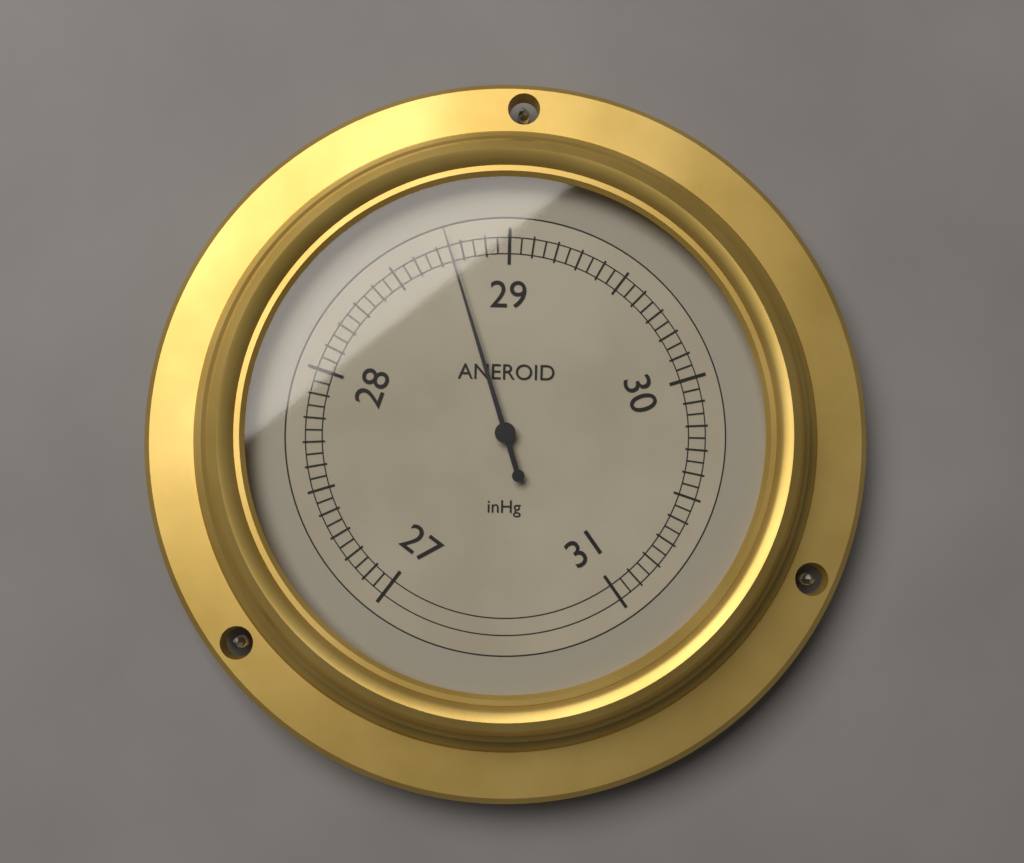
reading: 28.75 inHg
